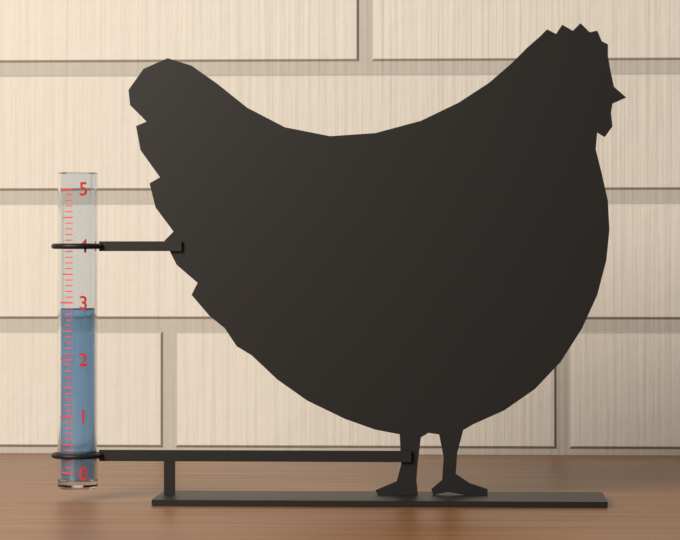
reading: 2.9 (no unit)
